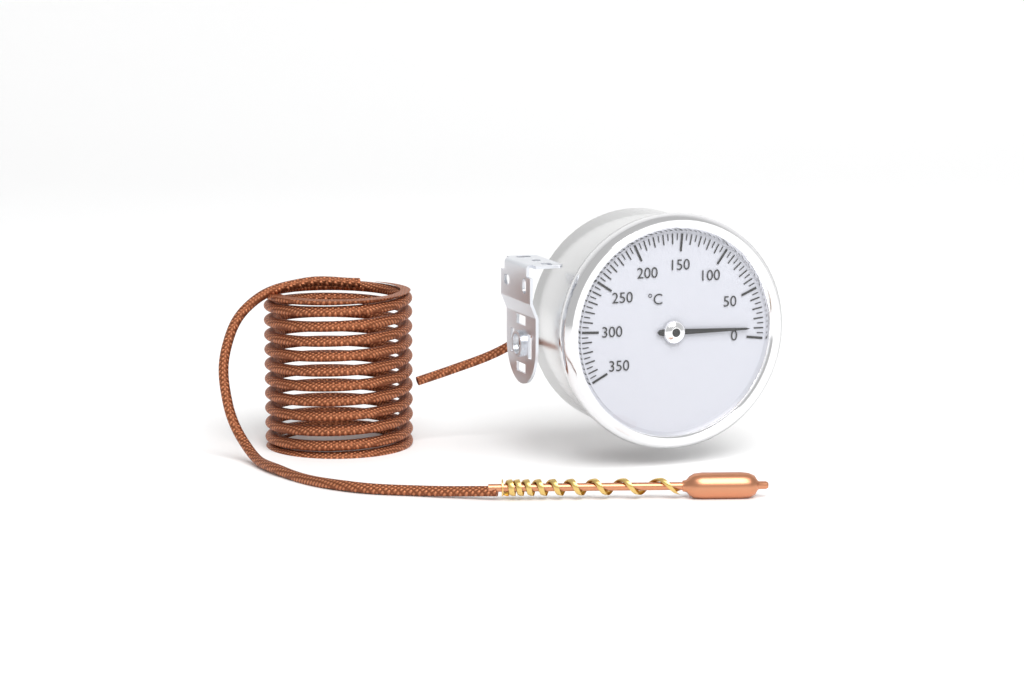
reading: 10 °C
